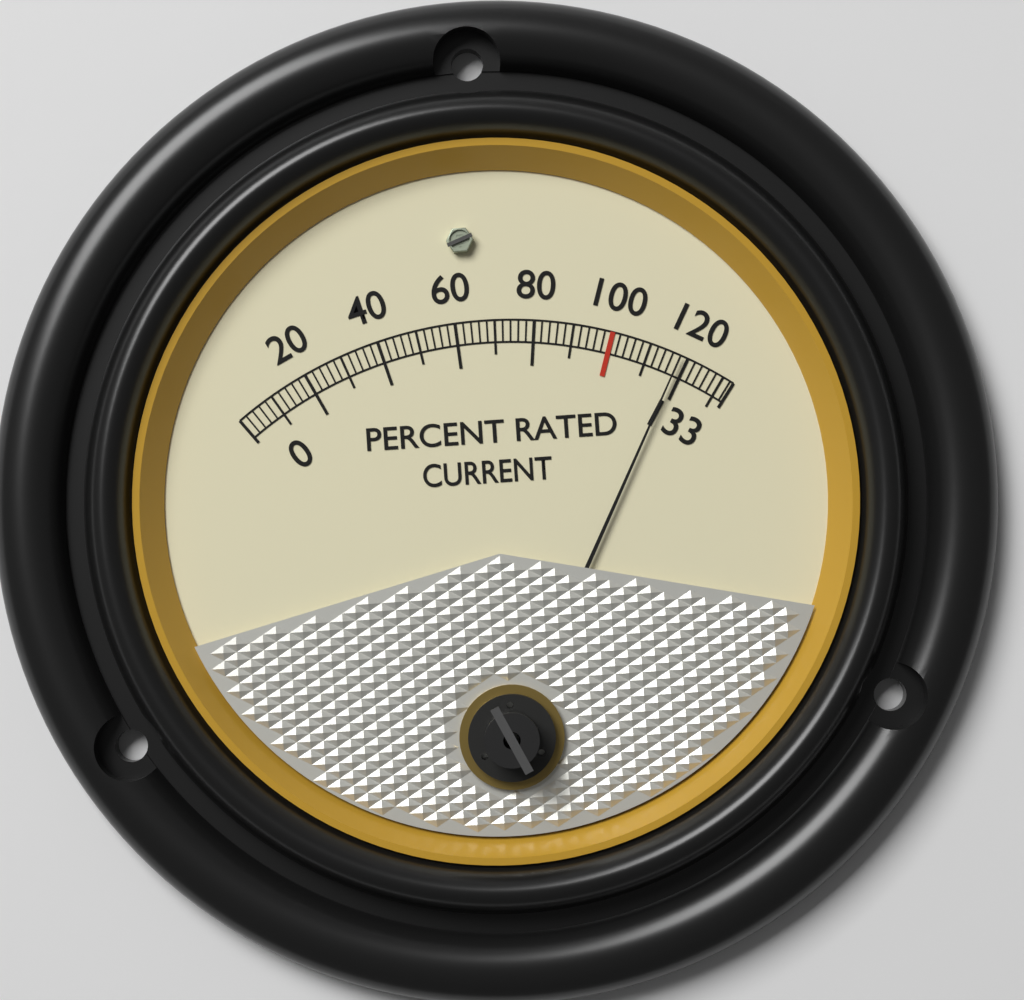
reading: 118 %
